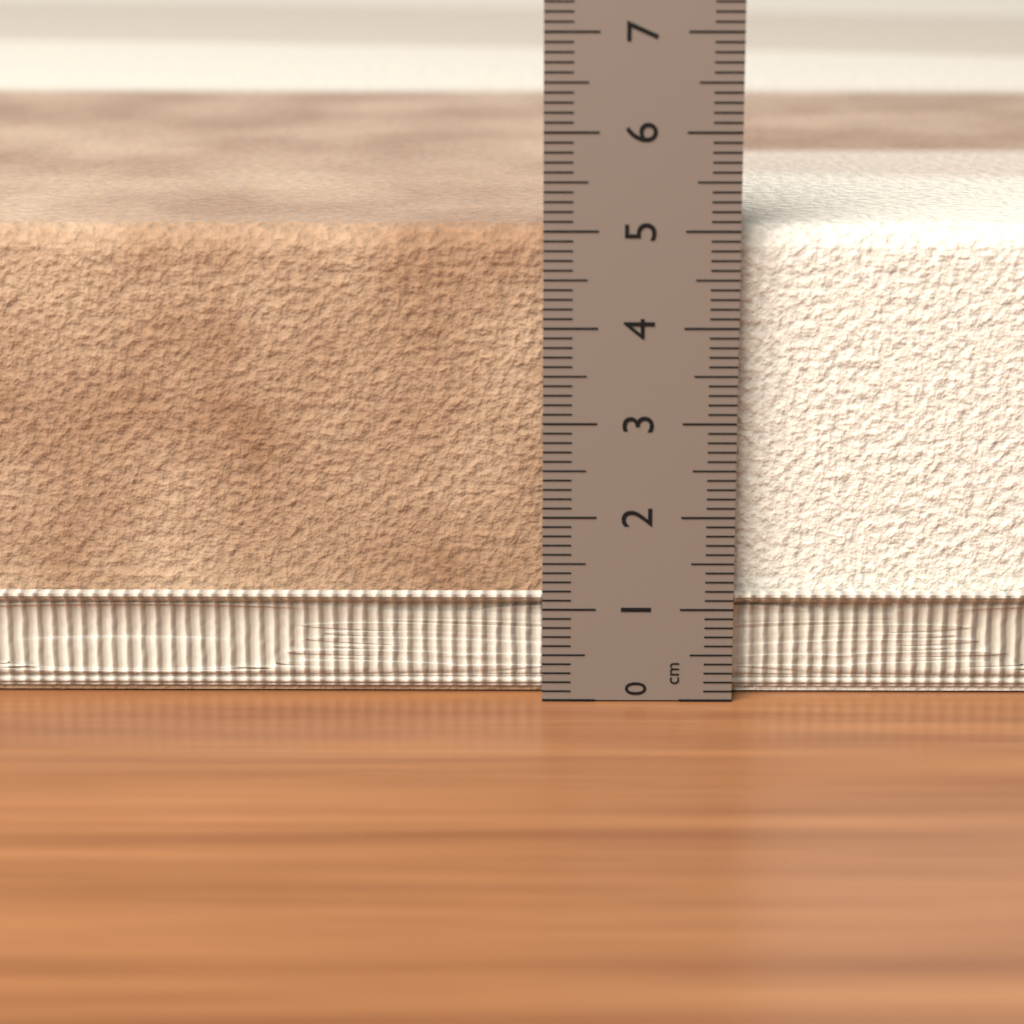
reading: 5.0 cm
